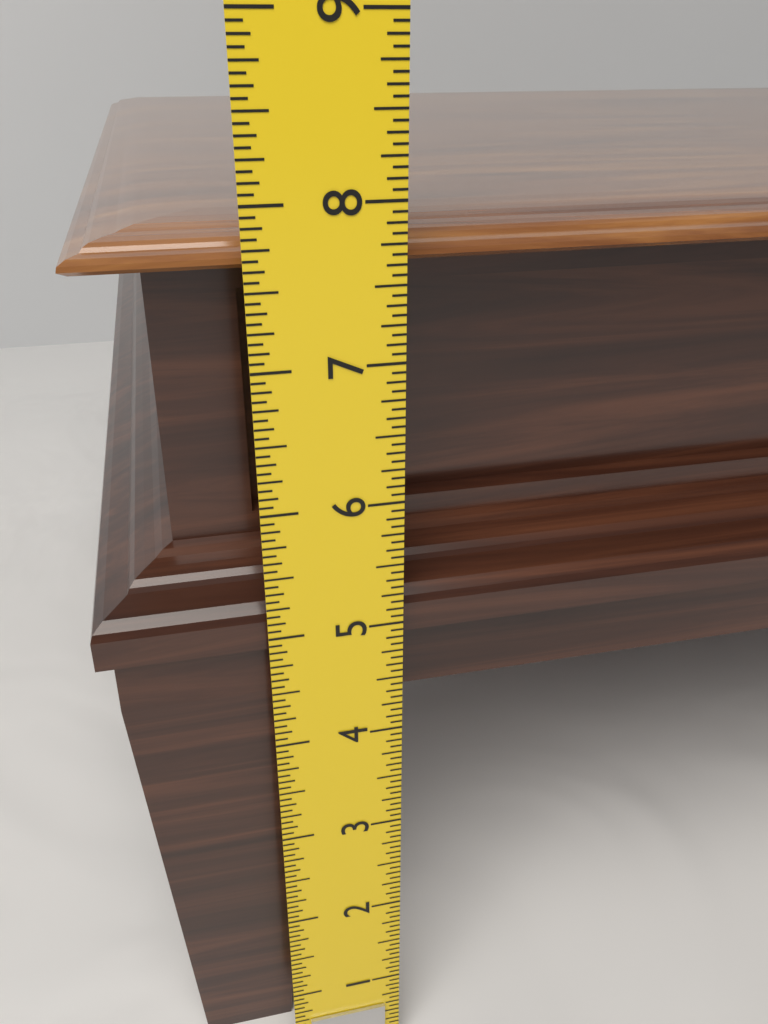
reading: 7.8125 in
